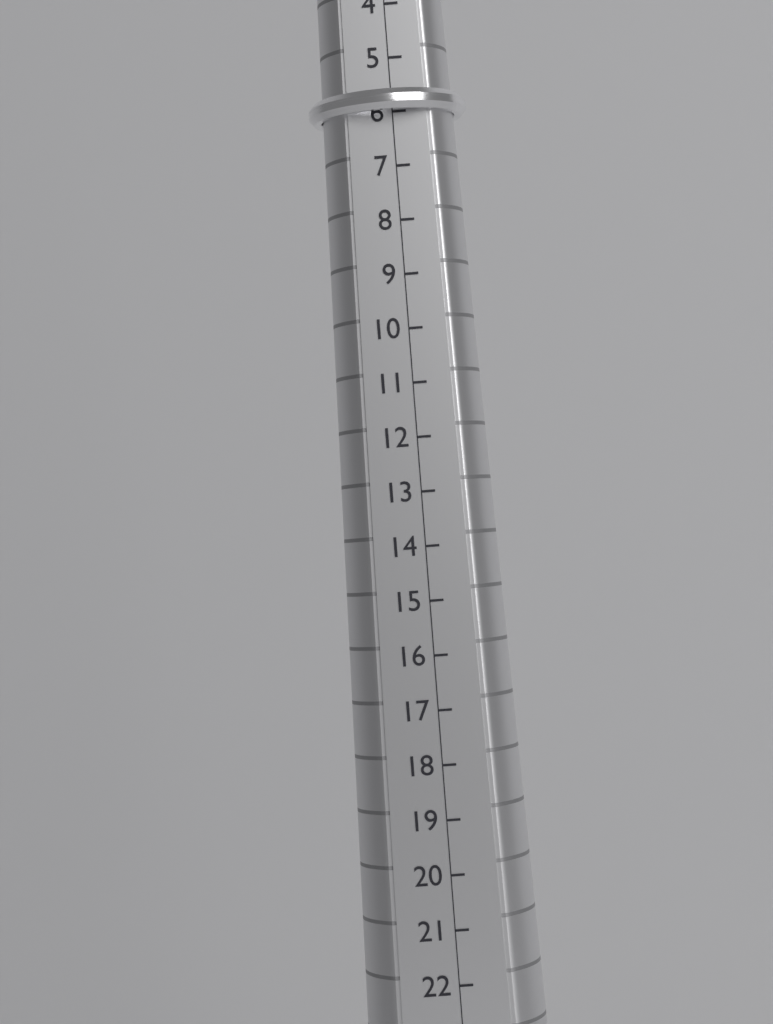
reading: 6 (no unit)
